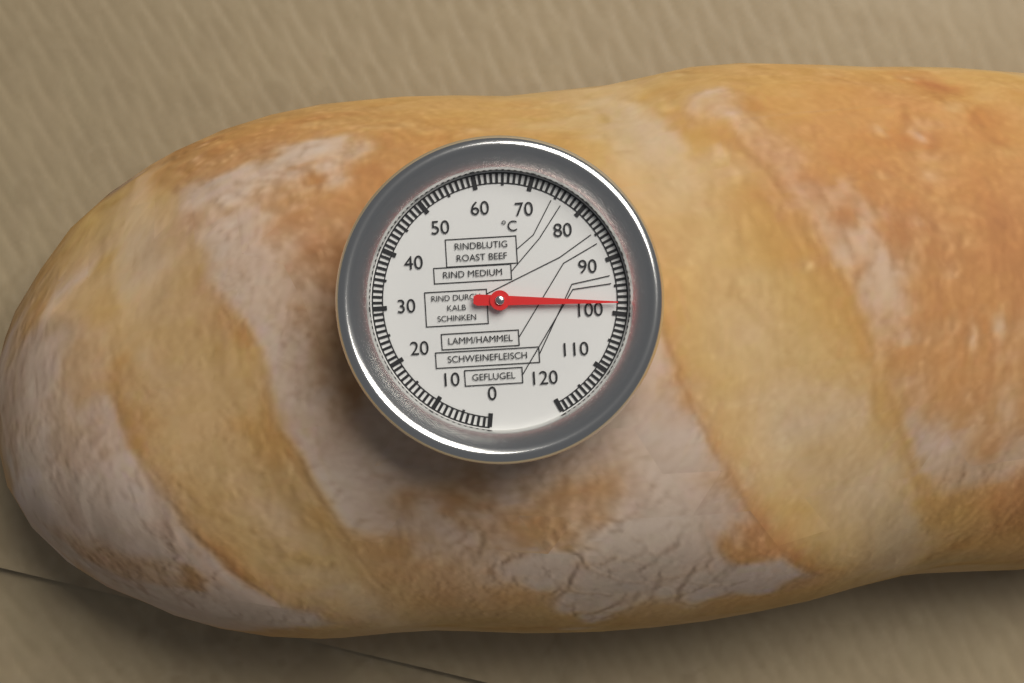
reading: 98 °C
